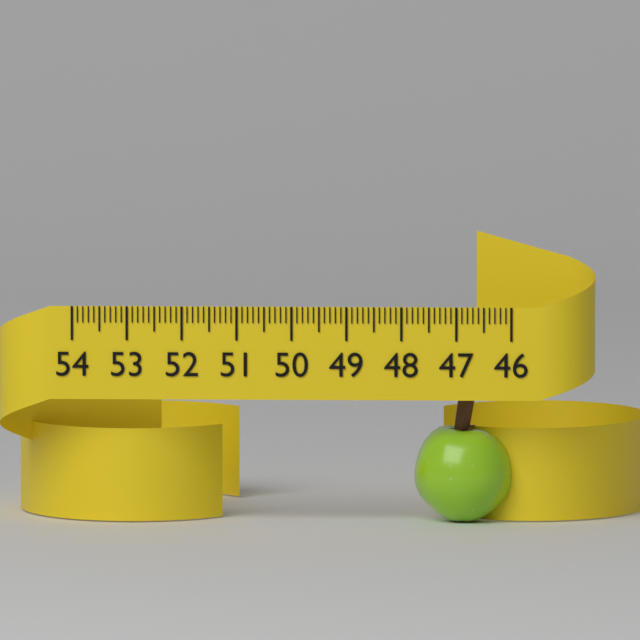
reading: 47.8 (no unit)
